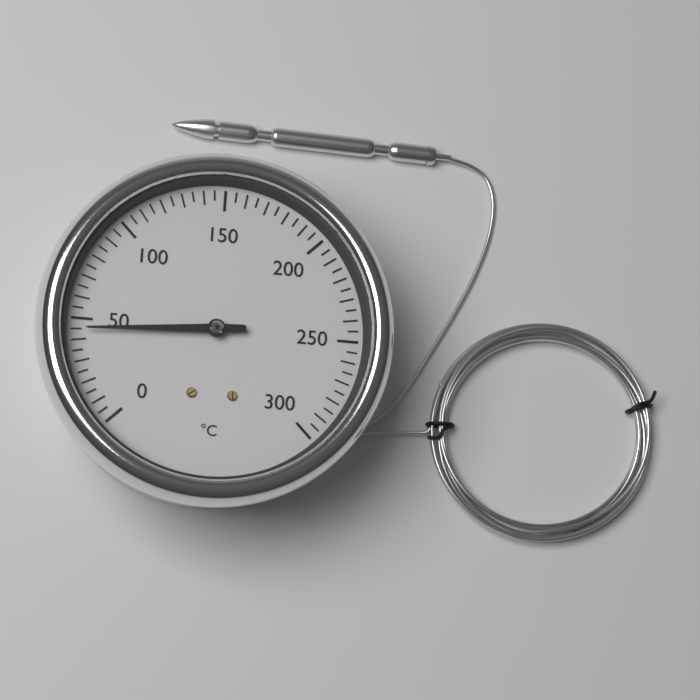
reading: 45 °C
